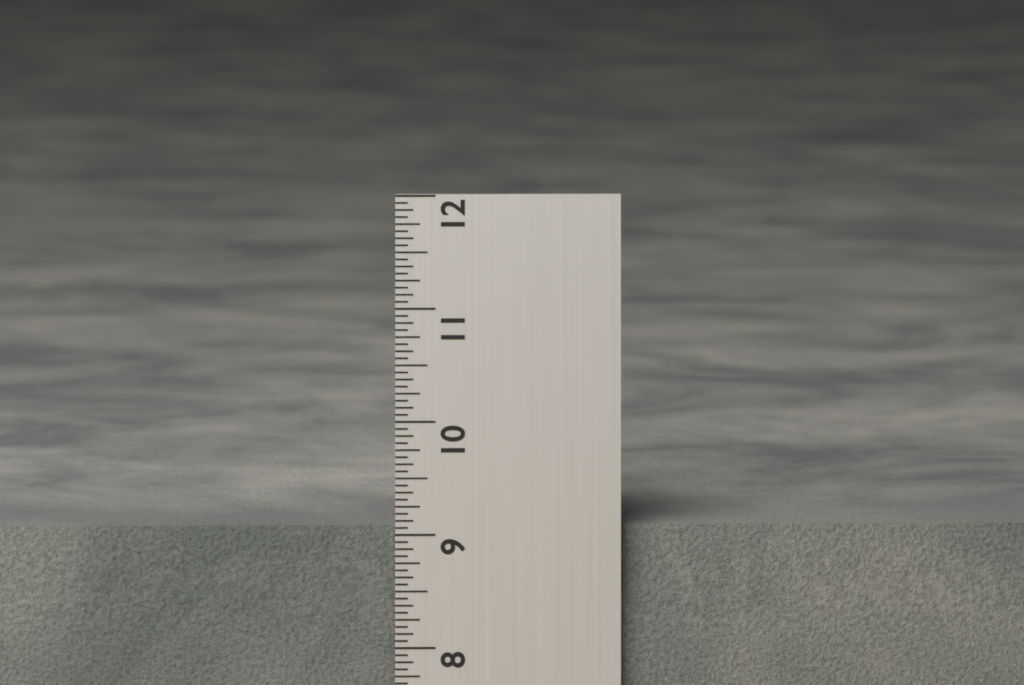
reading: 9.0625 in
